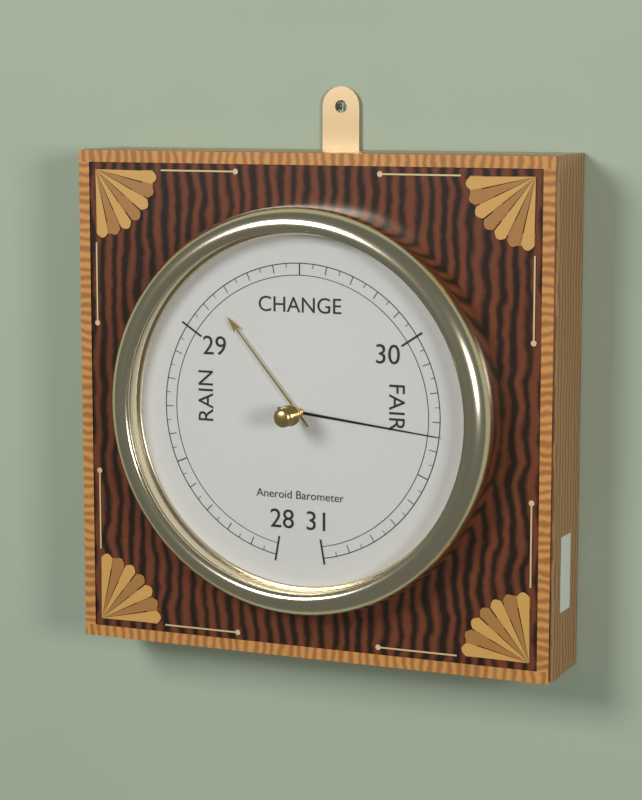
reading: 30.35 inHg
